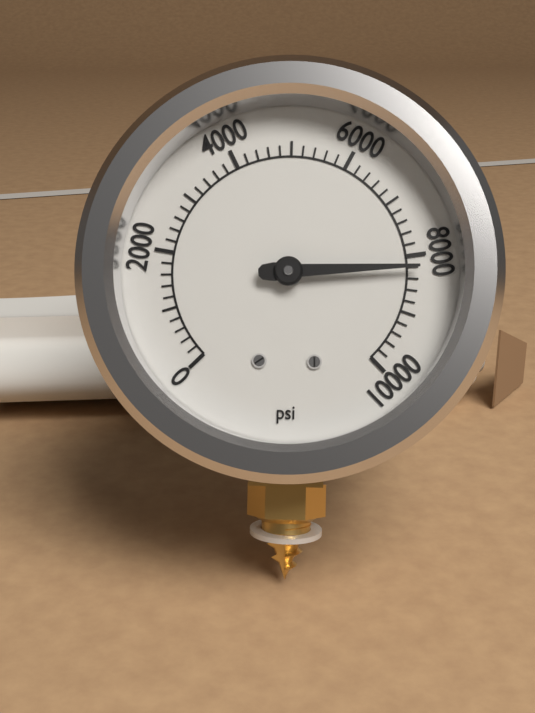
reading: 8200 psi
